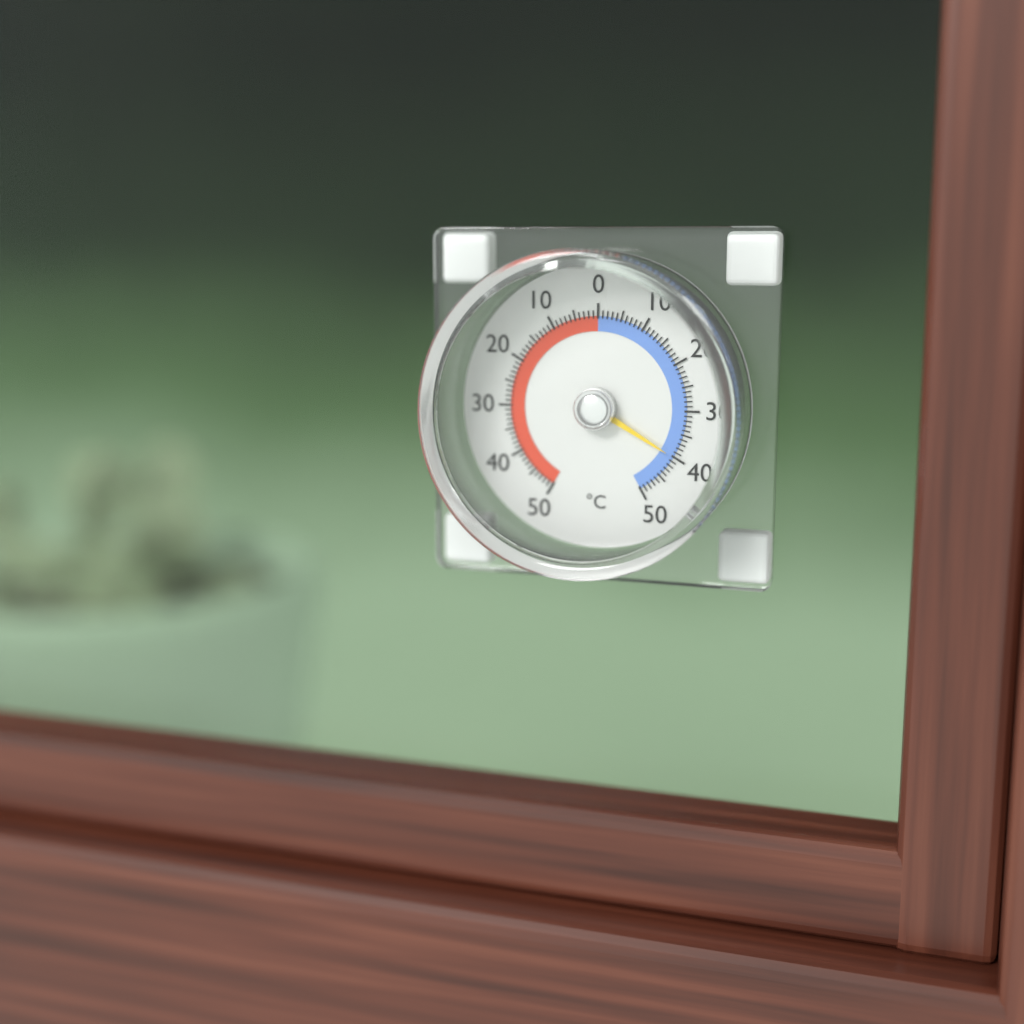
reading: -40 °C
